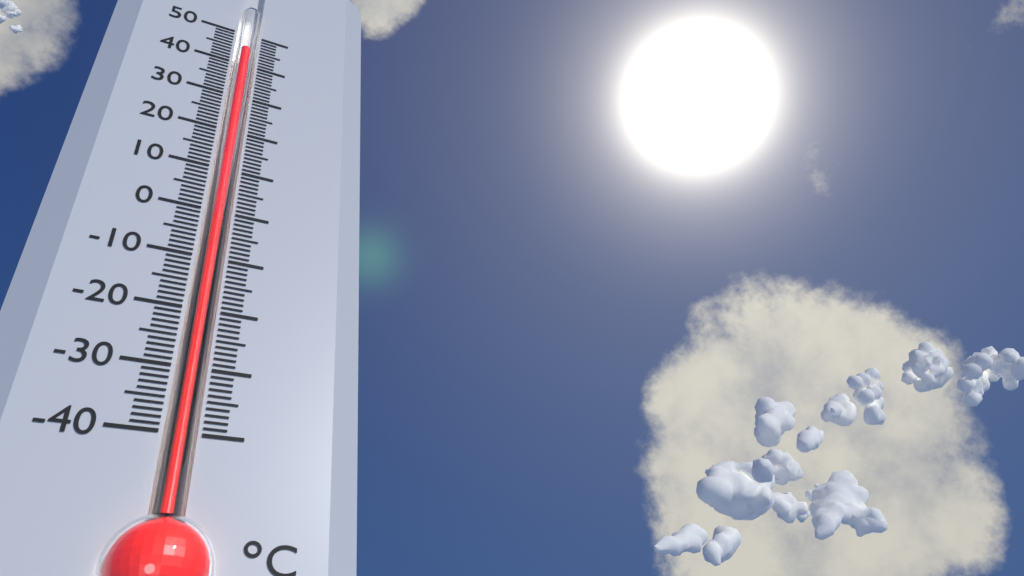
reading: 45 °C
